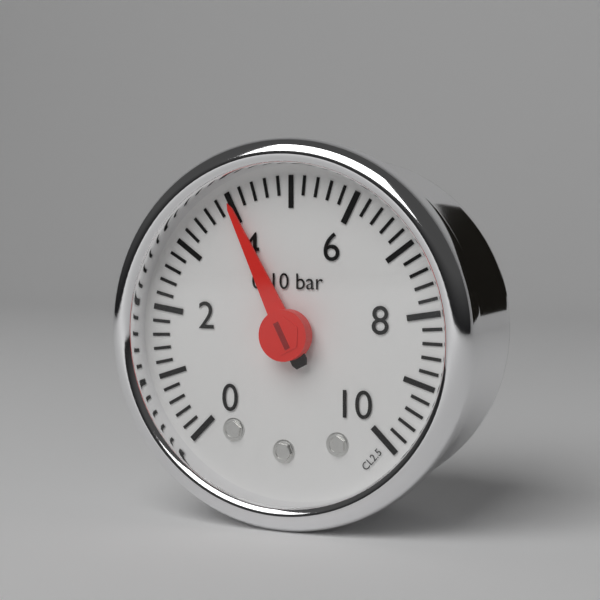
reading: 4.0 bar
